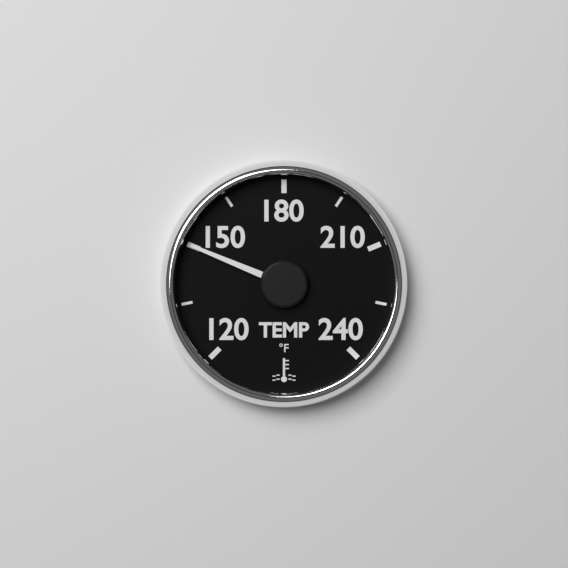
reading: 150 °F
